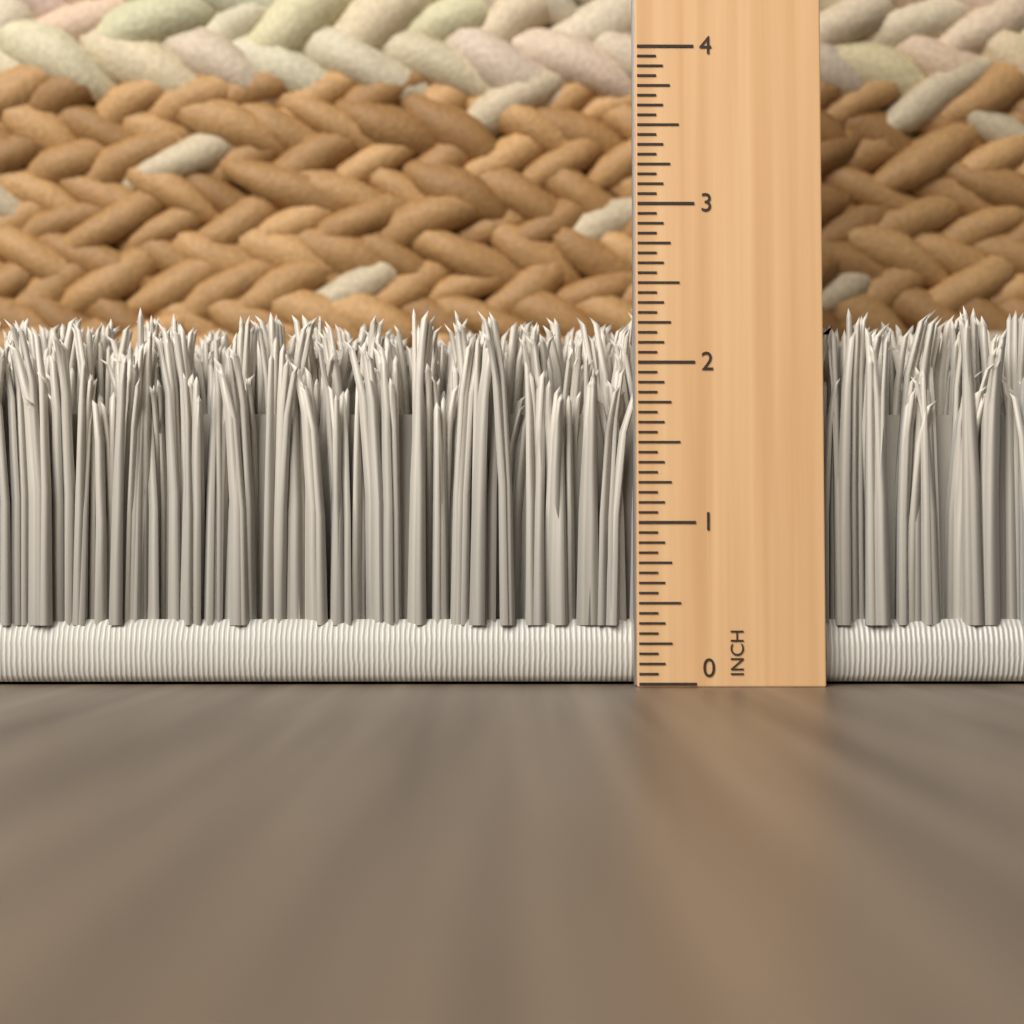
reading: 2.3750 in
